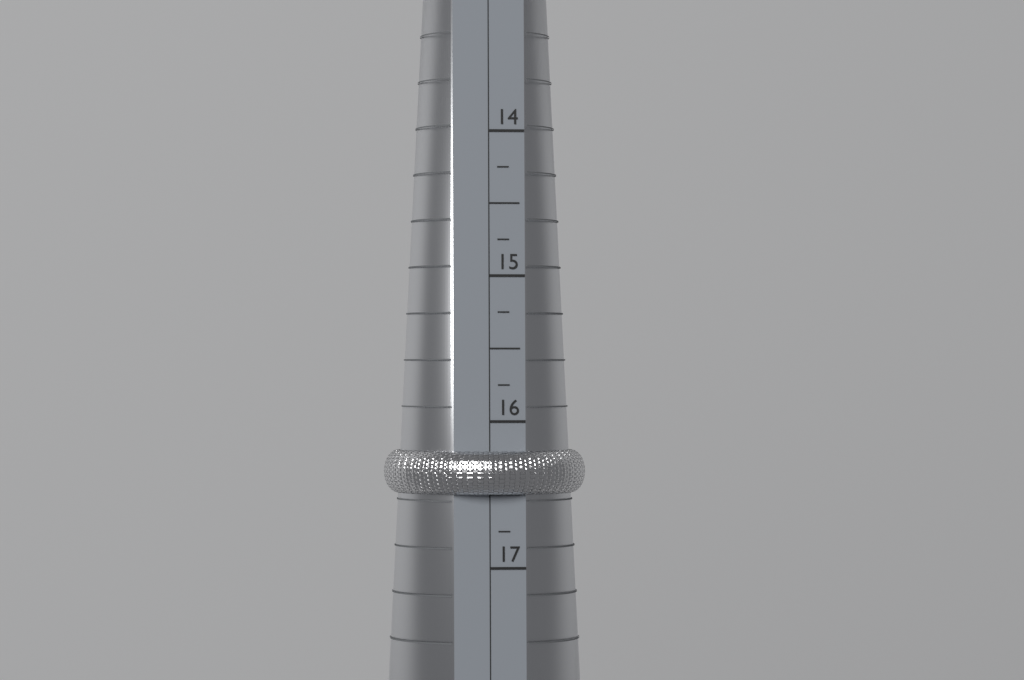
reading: 16.50 (no unit)
